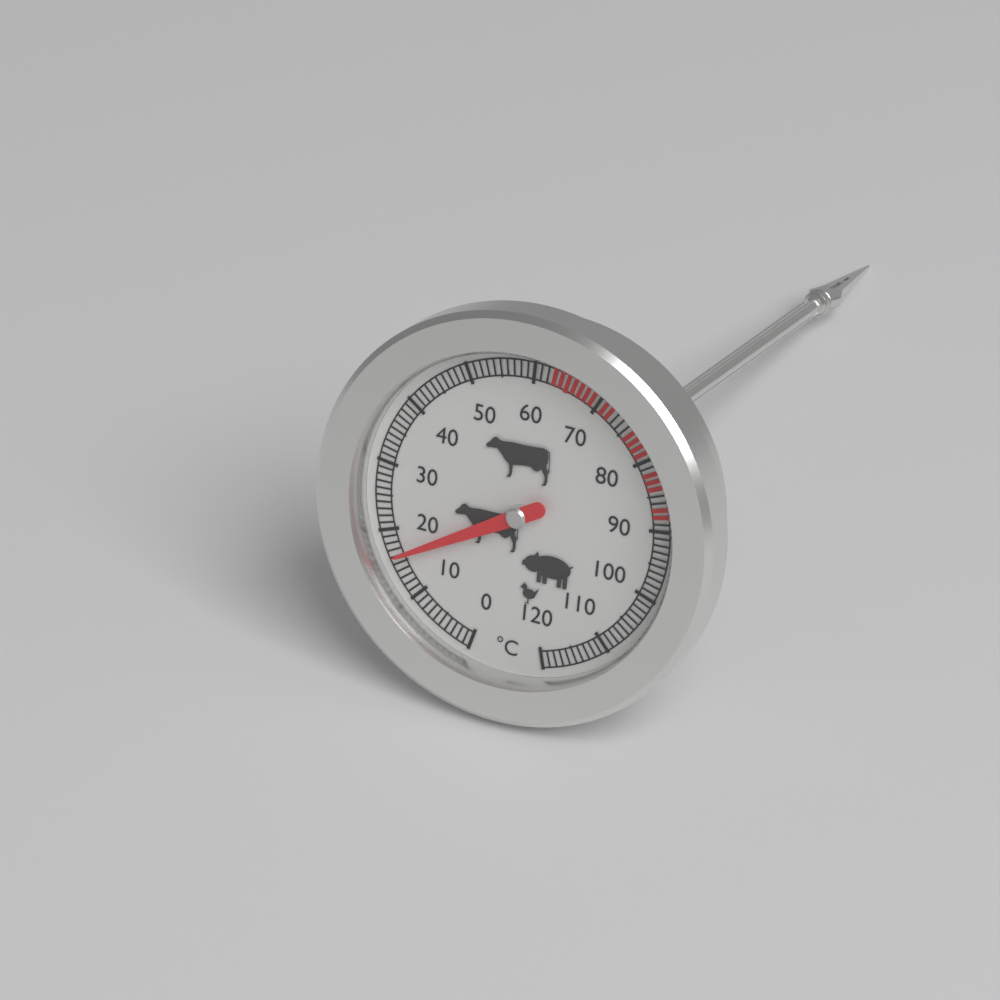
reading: 16 °C
